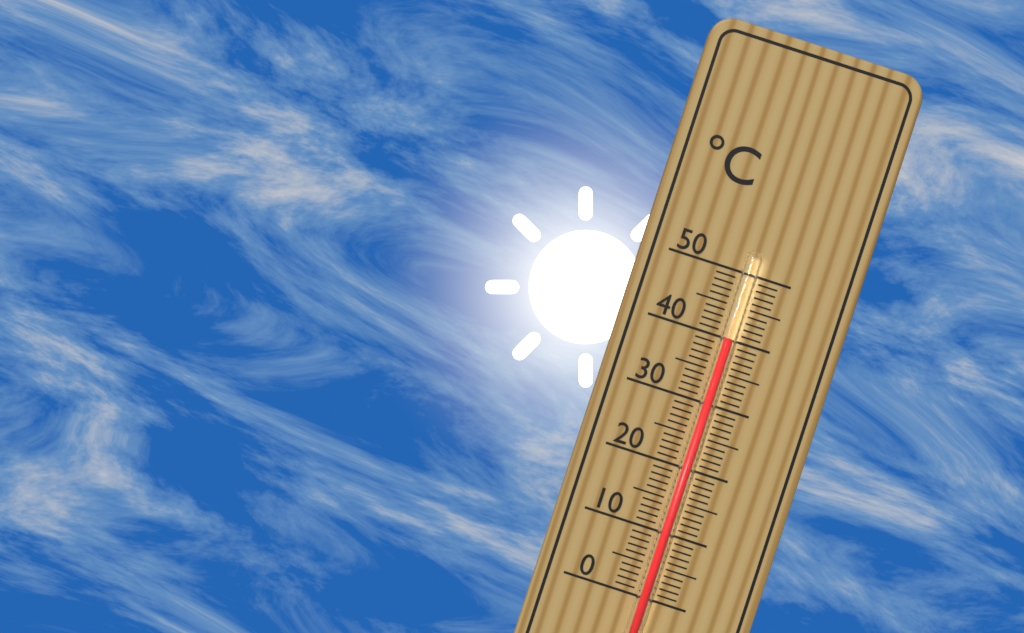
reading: 40 °C
